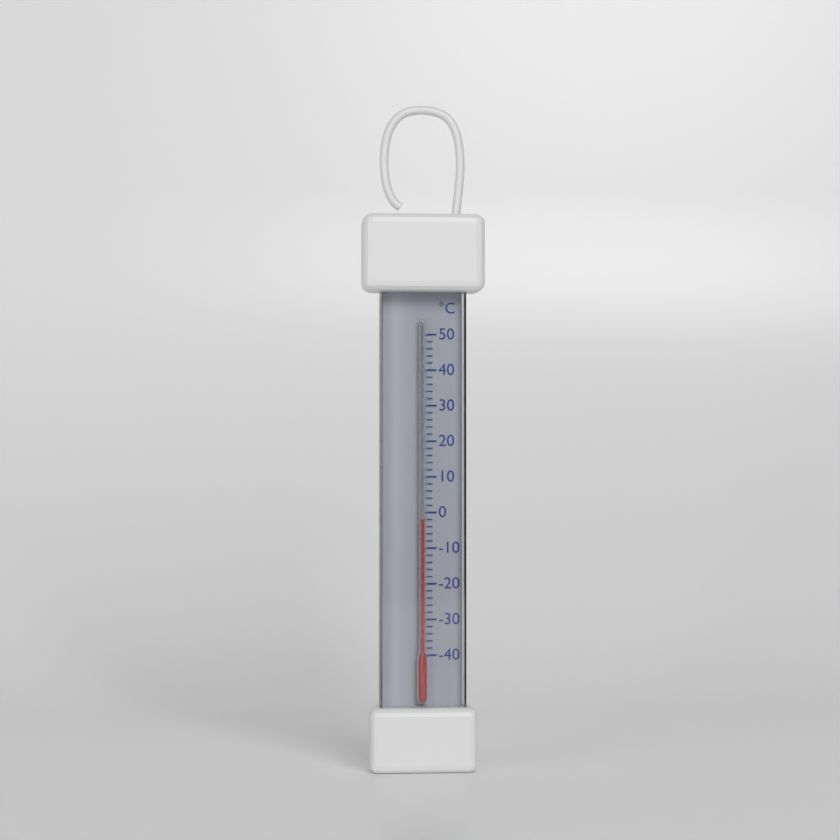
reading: -2 °C
